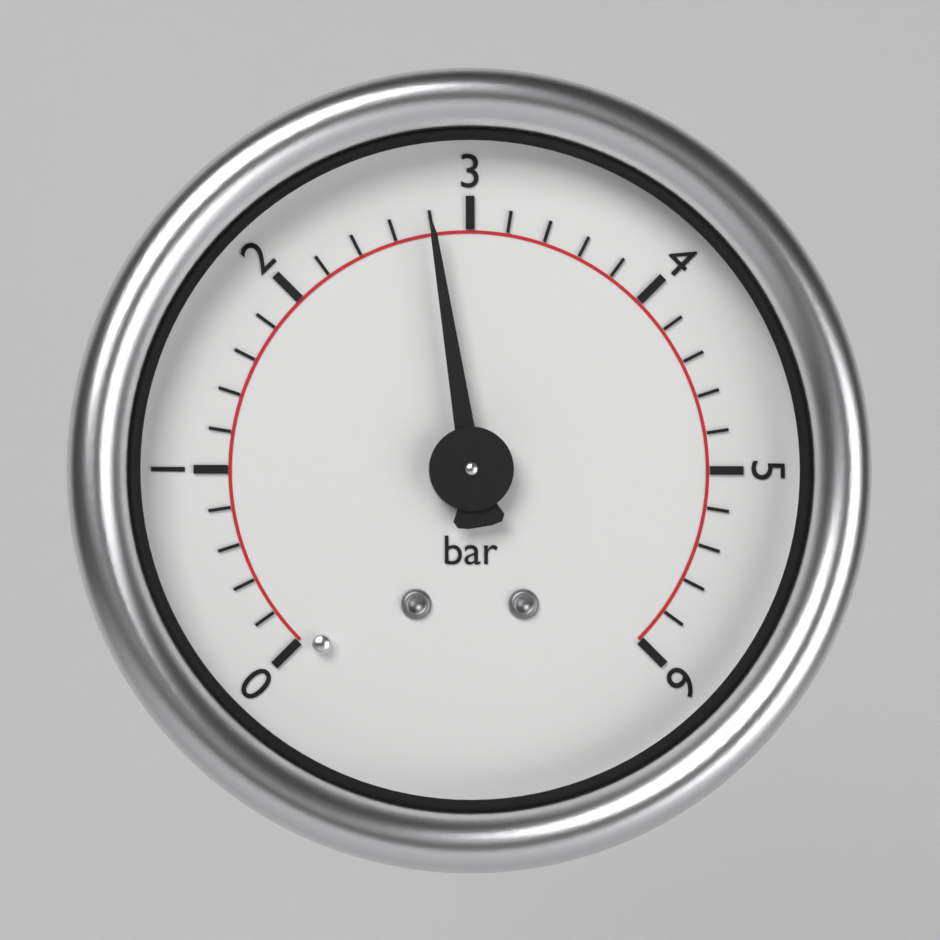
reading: 2.8 bar
